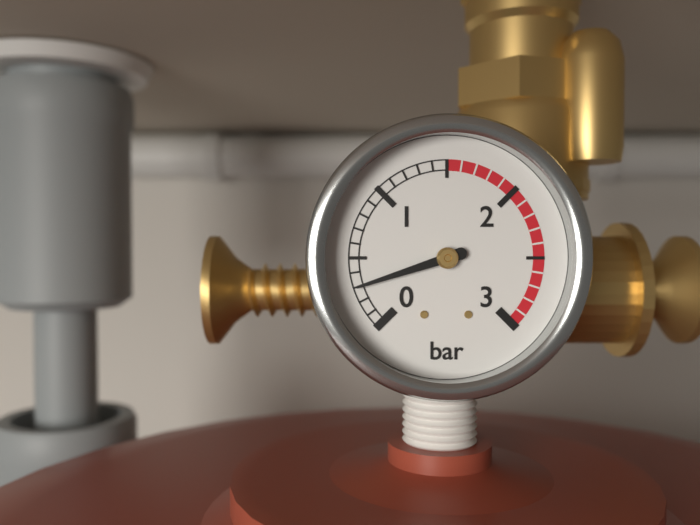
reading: 0.3 bar
